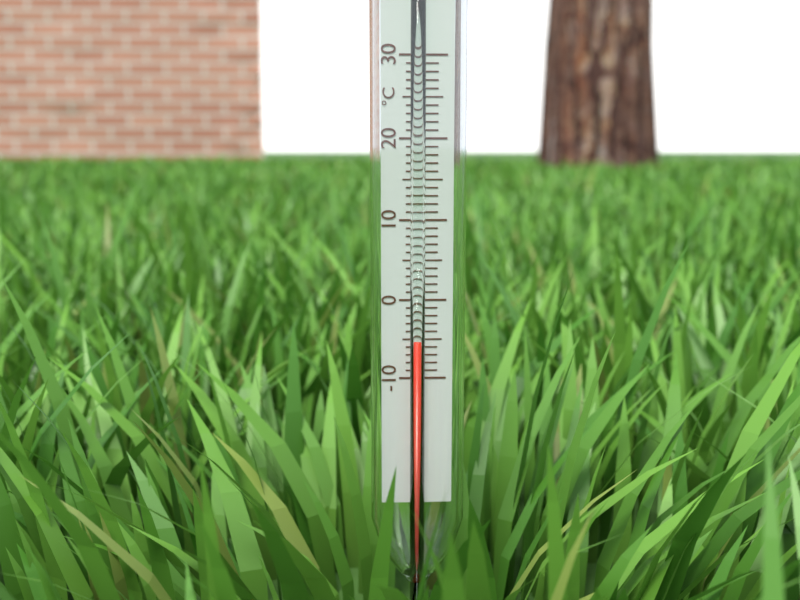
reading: -5 °C
